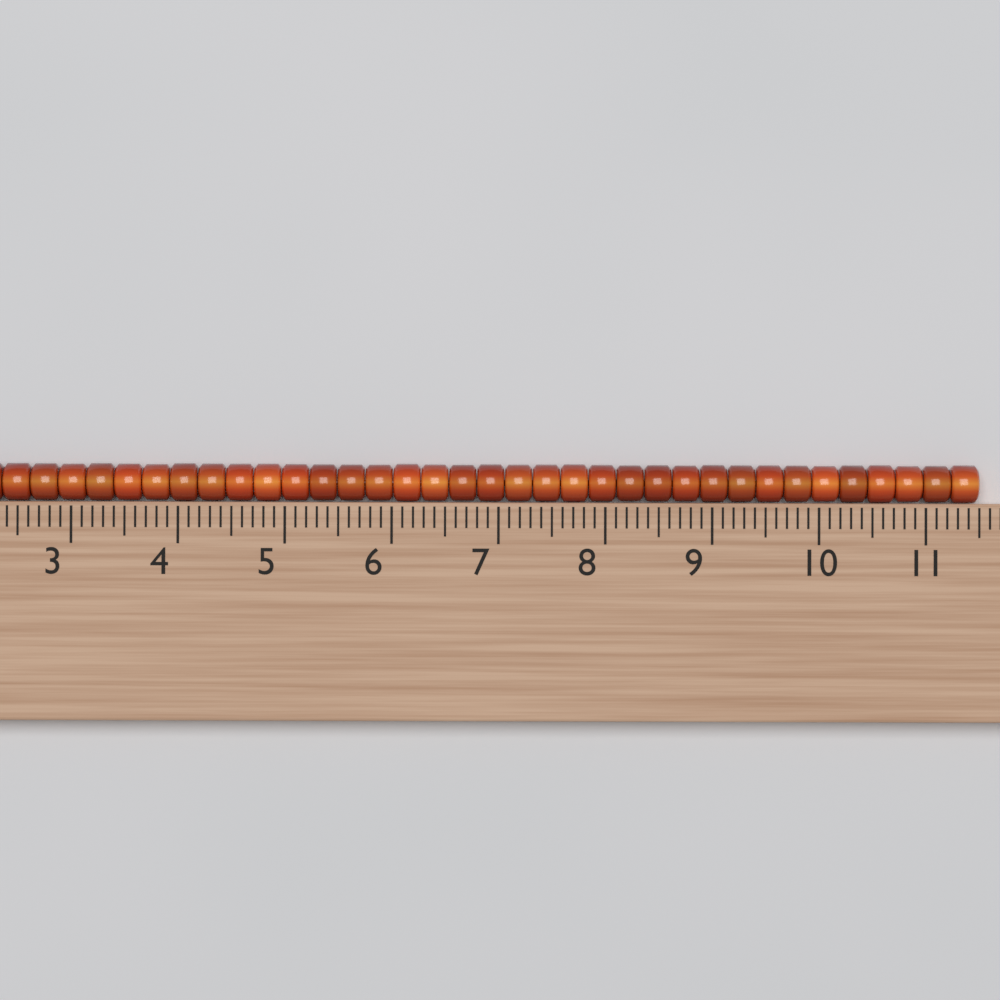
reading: 11.5 (no unit)
